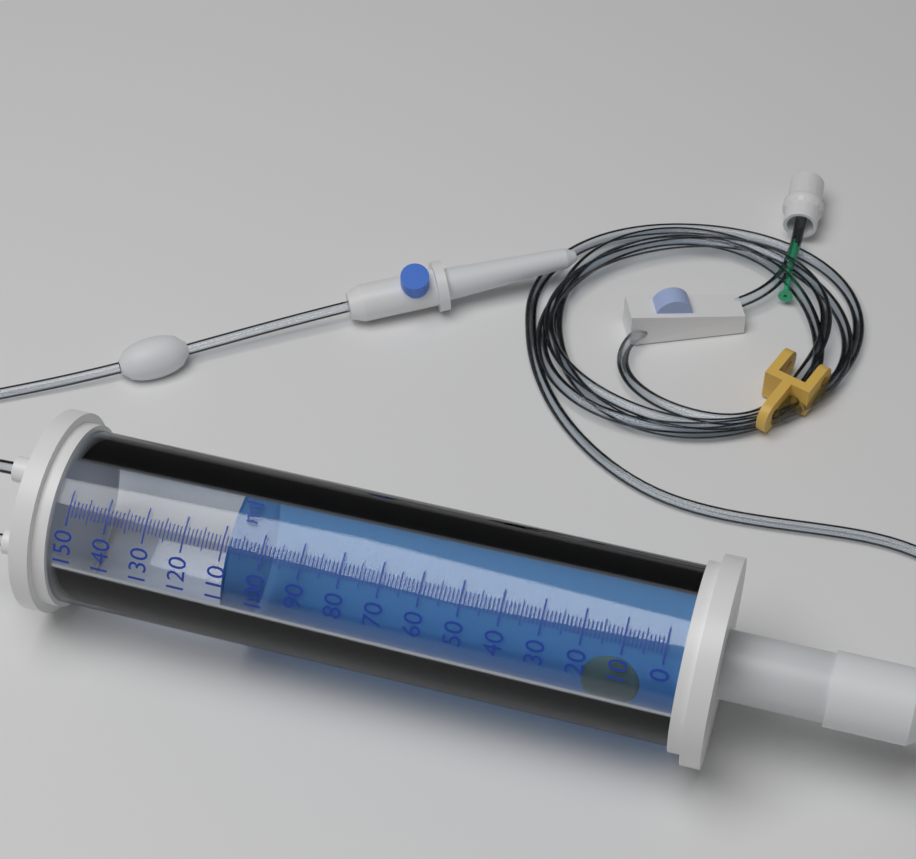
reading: 109 ml
